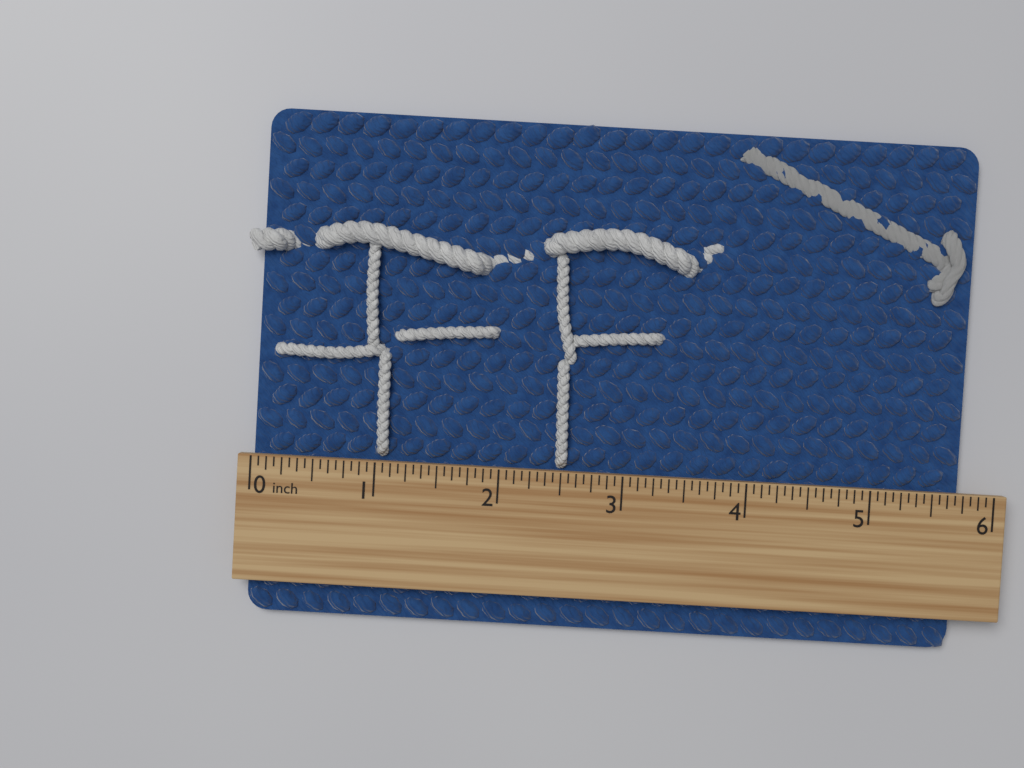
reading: 5.7500 inch
